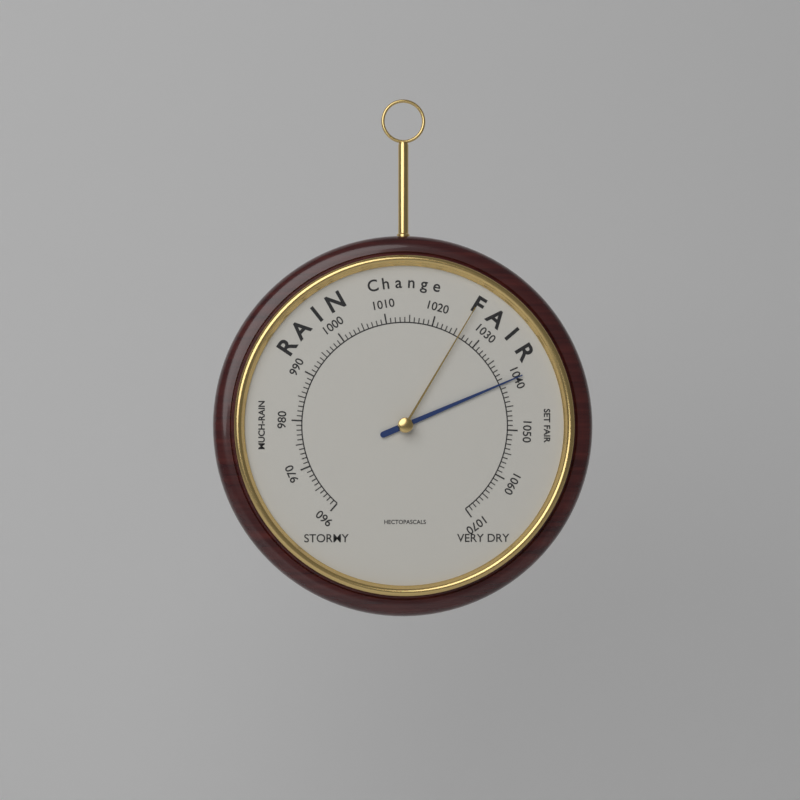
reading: 1040 hPa
